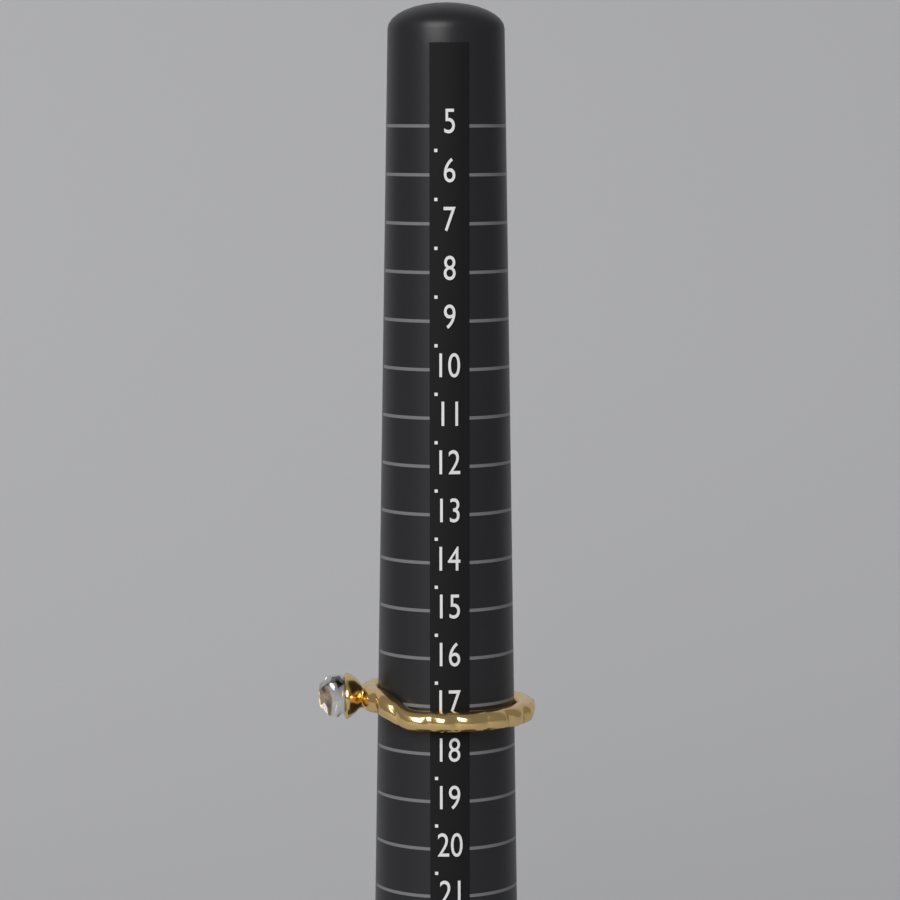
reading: 17.5 (no unit)
